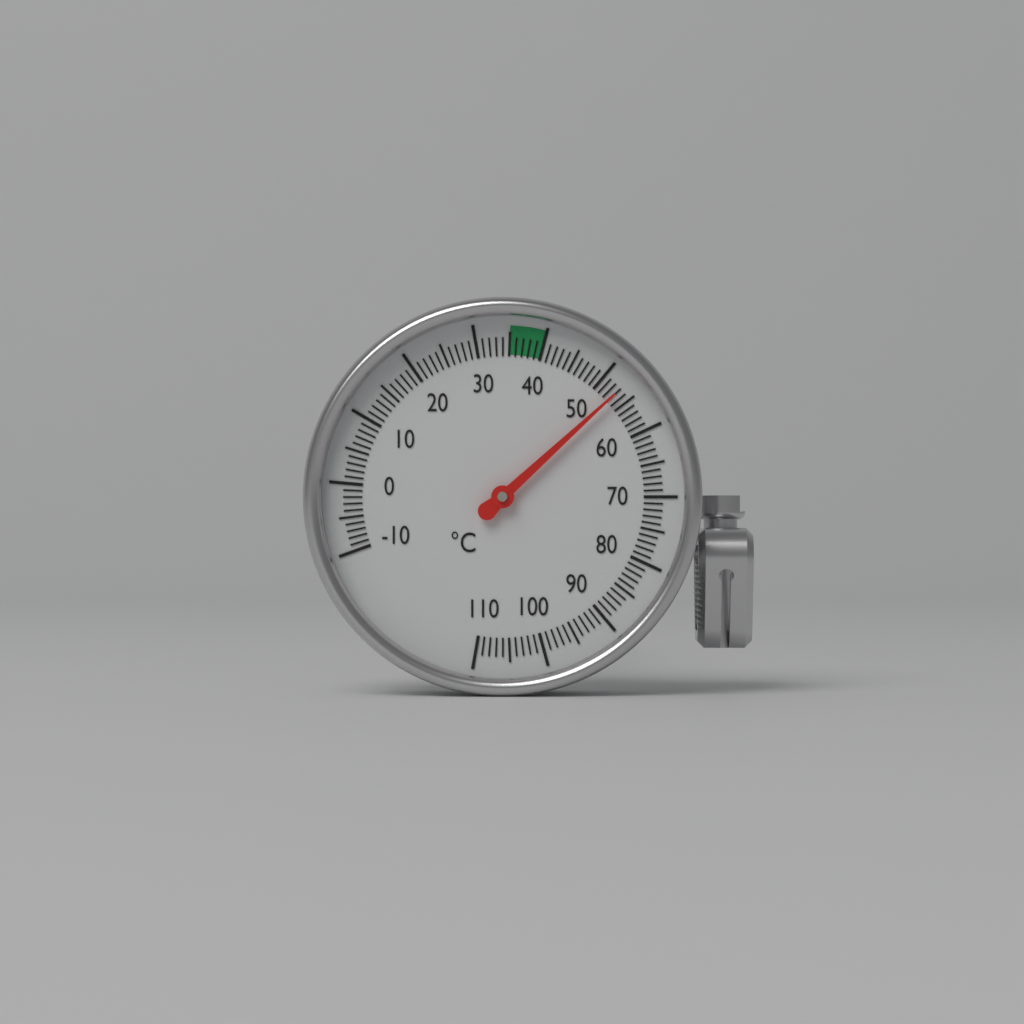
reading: 53 °C
